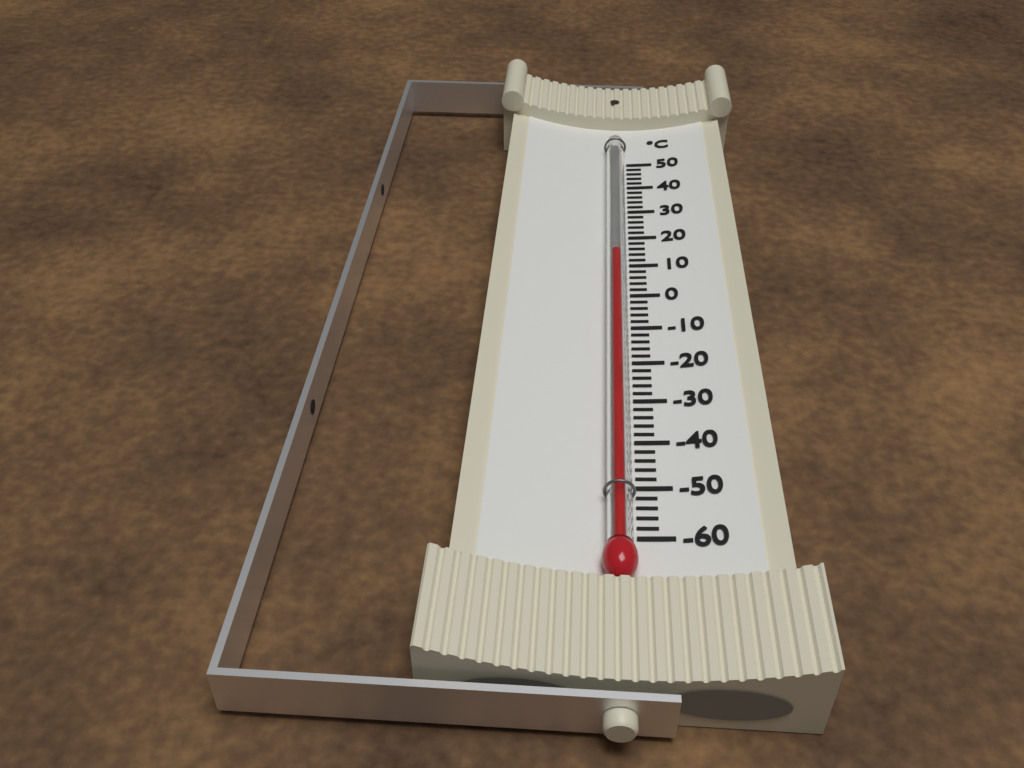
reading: 12 °C
